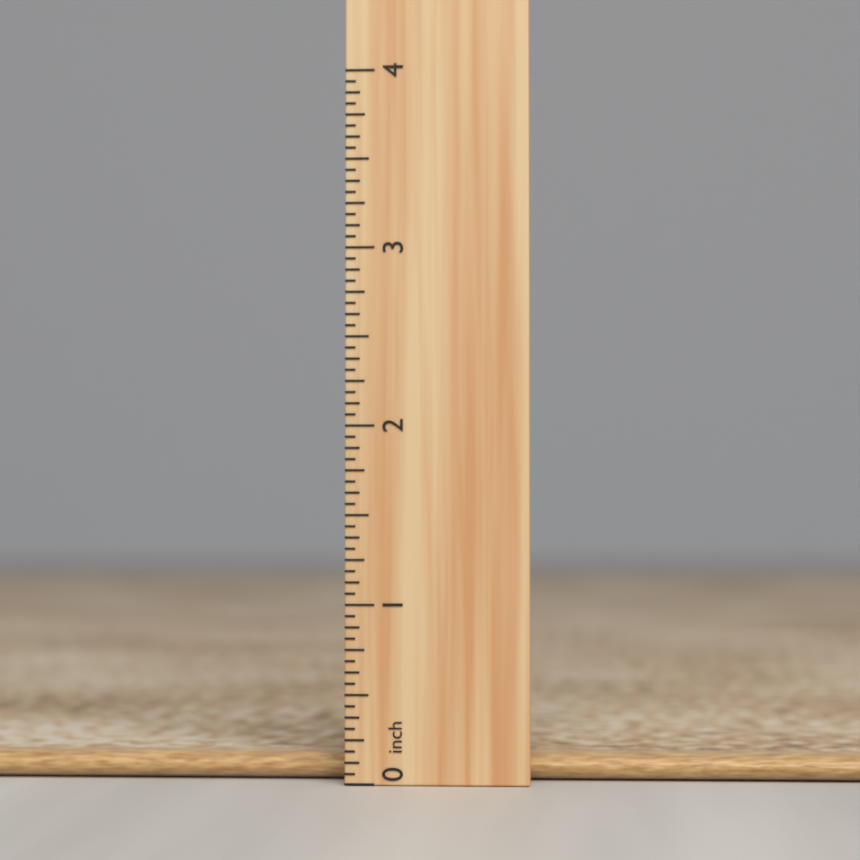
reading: 0.1875 inch
